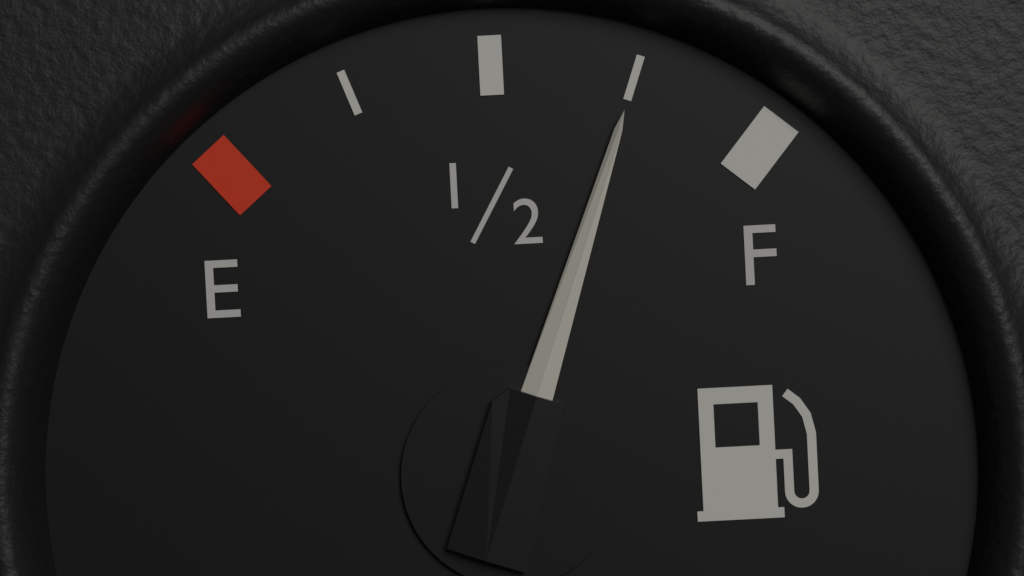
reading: 0.75 (no unit)
